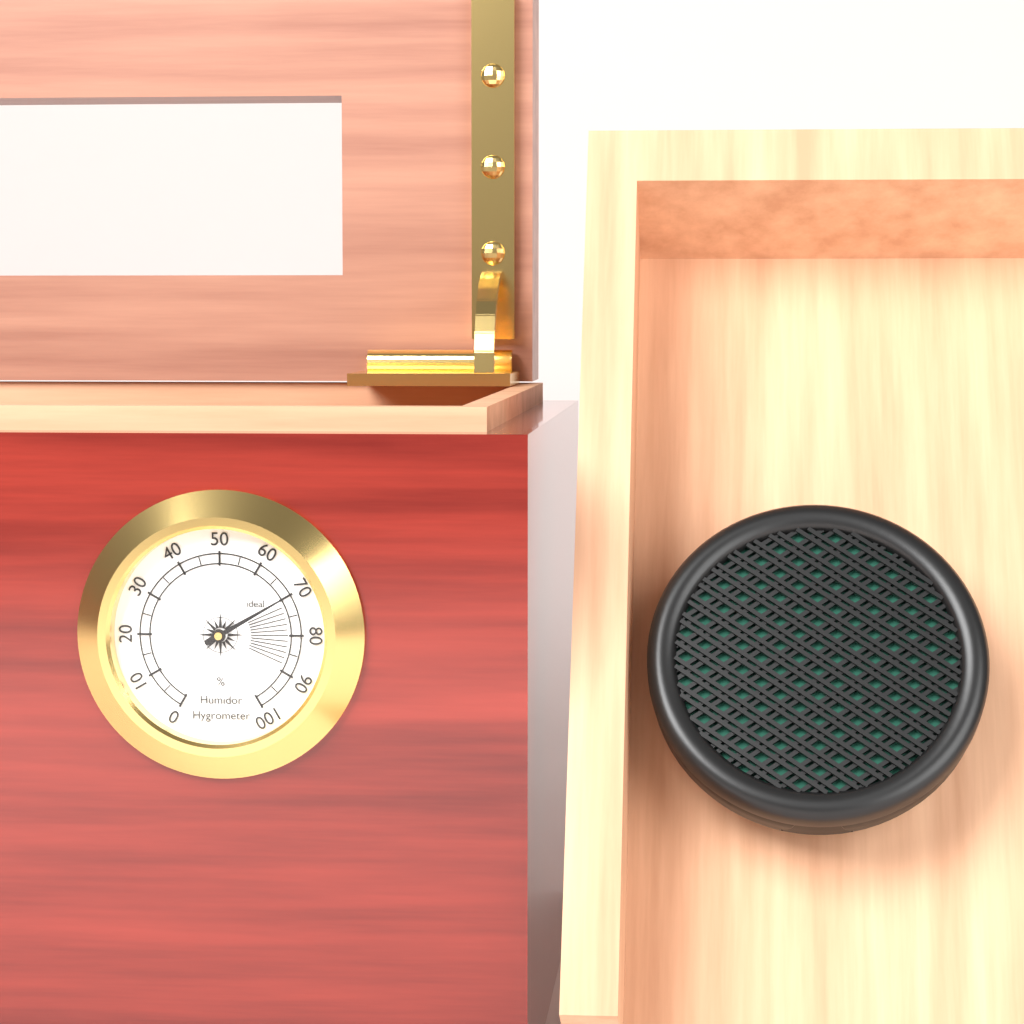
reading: 70 %
